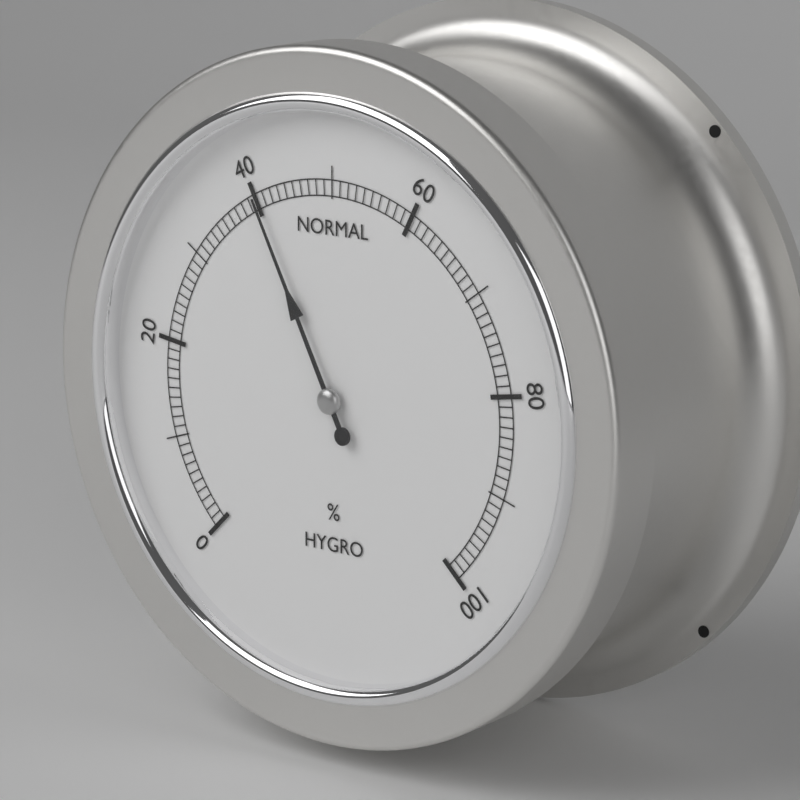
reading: 40 %
